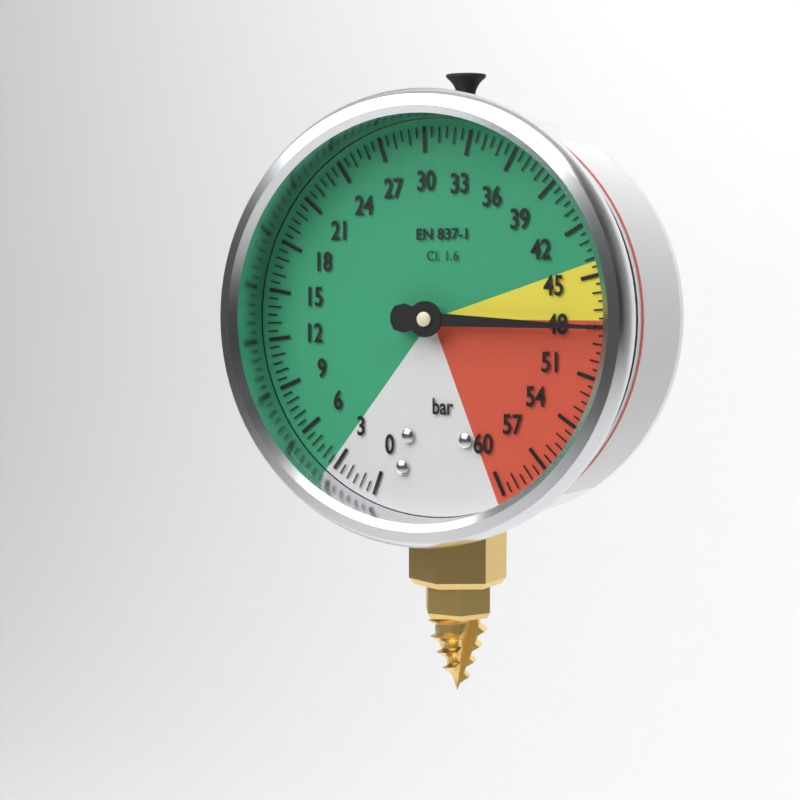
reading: 48.0 bar
